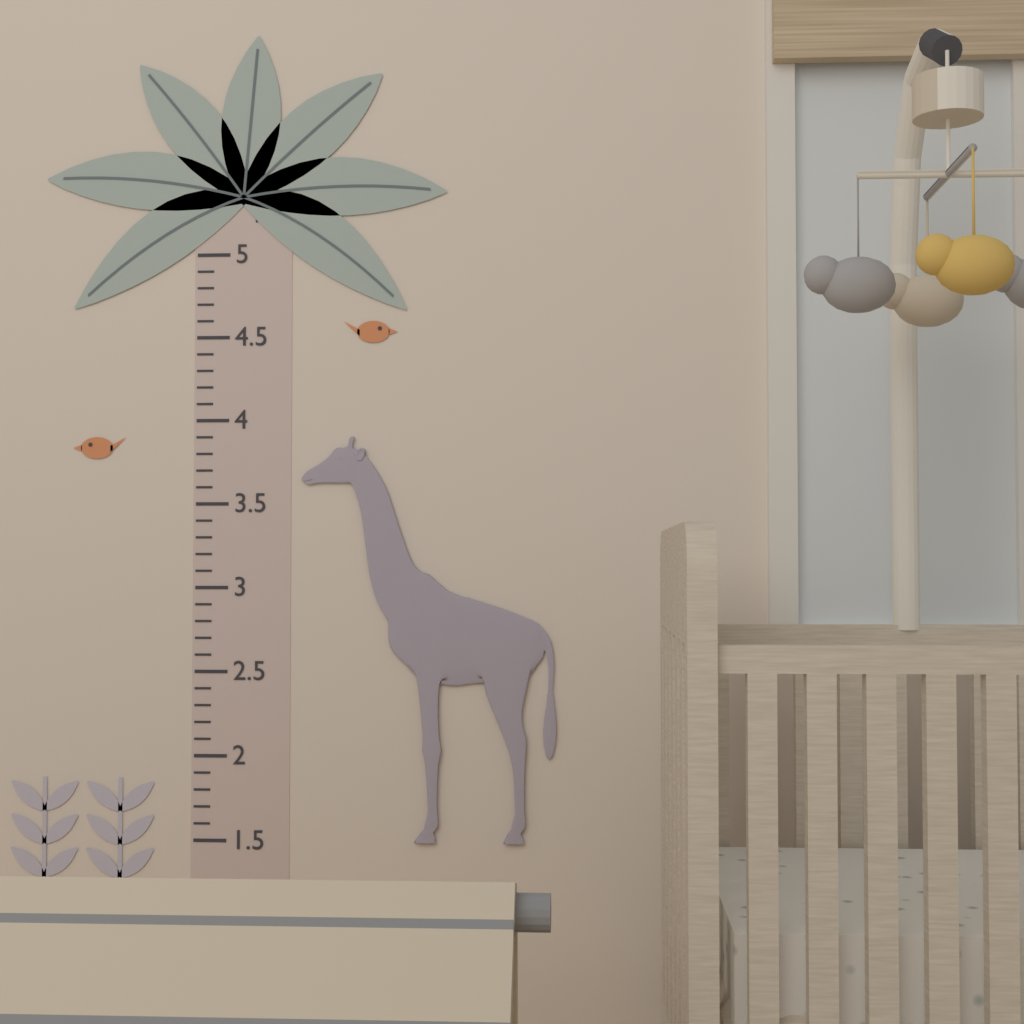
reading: 3.9 ft
